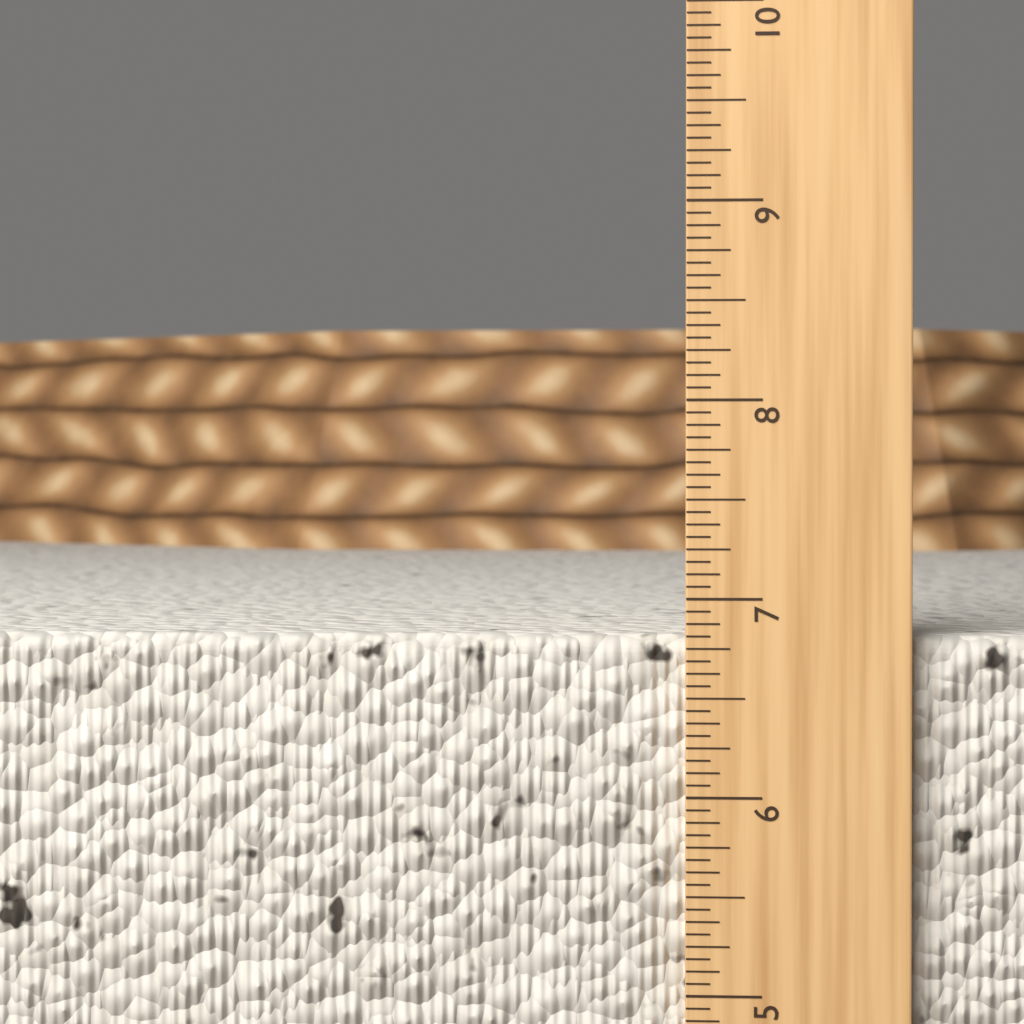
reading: 6.8125 in
